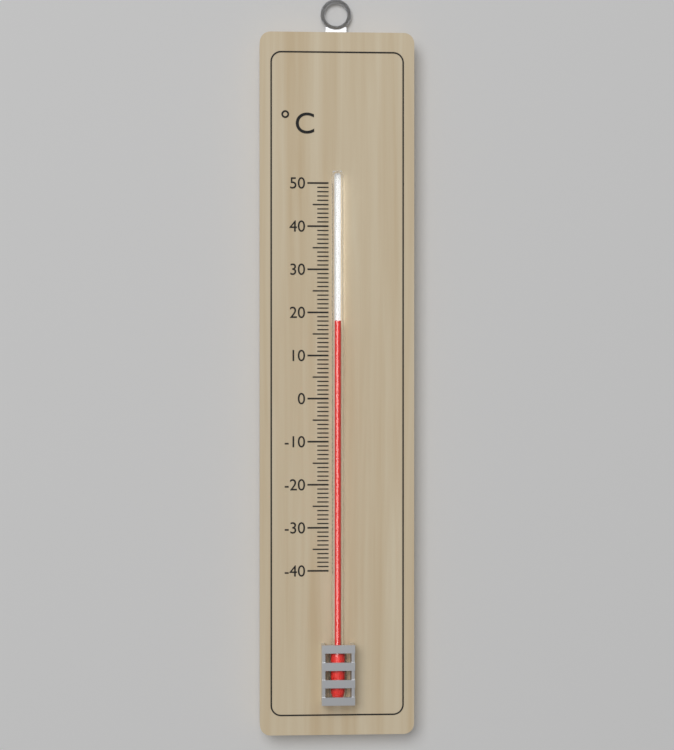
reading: 18 °C
